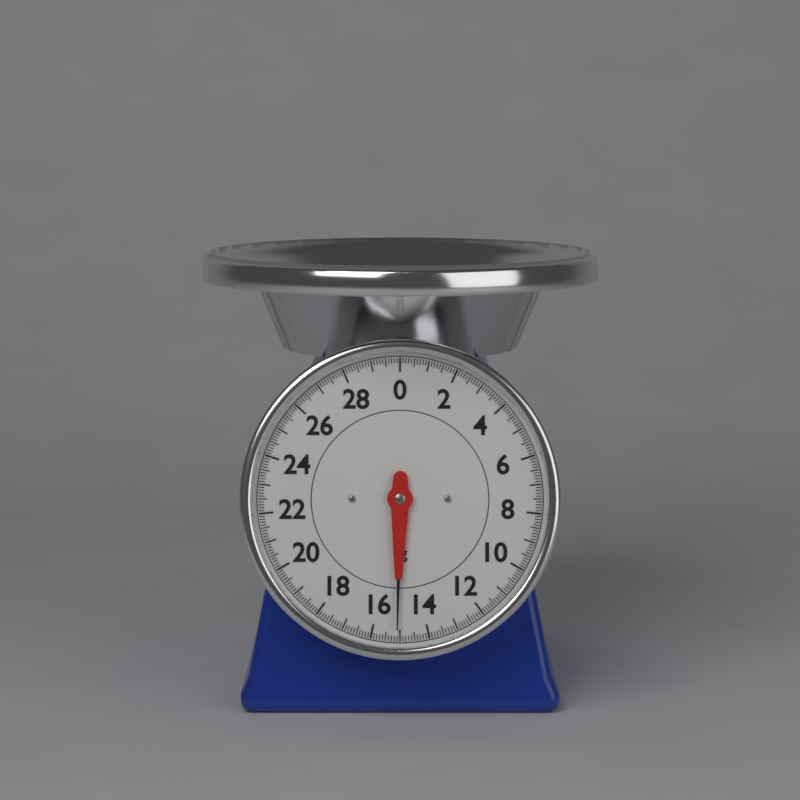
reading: 15.1 kg
